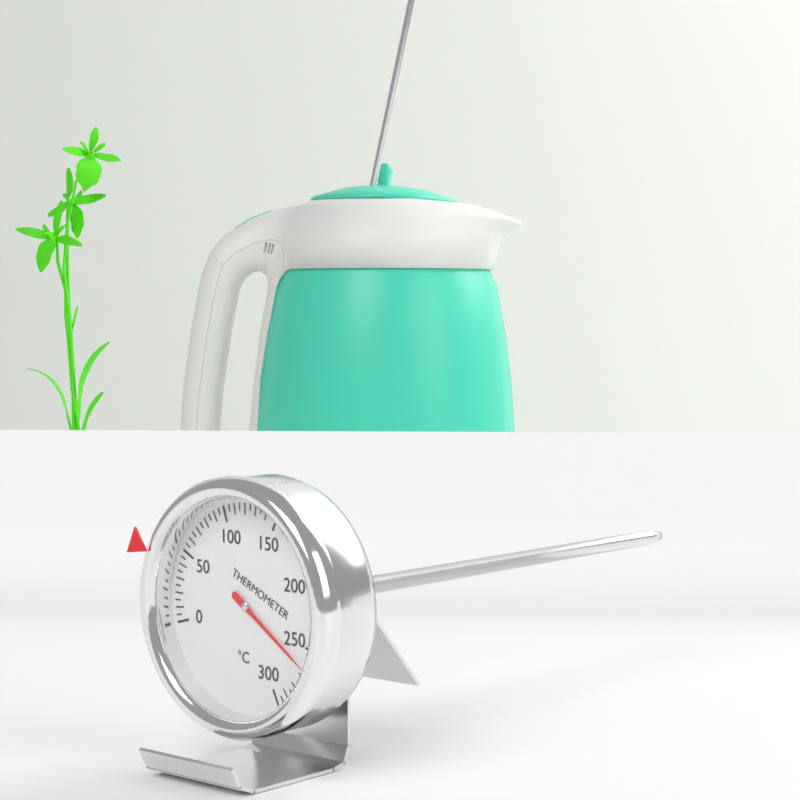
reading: 265 °C
